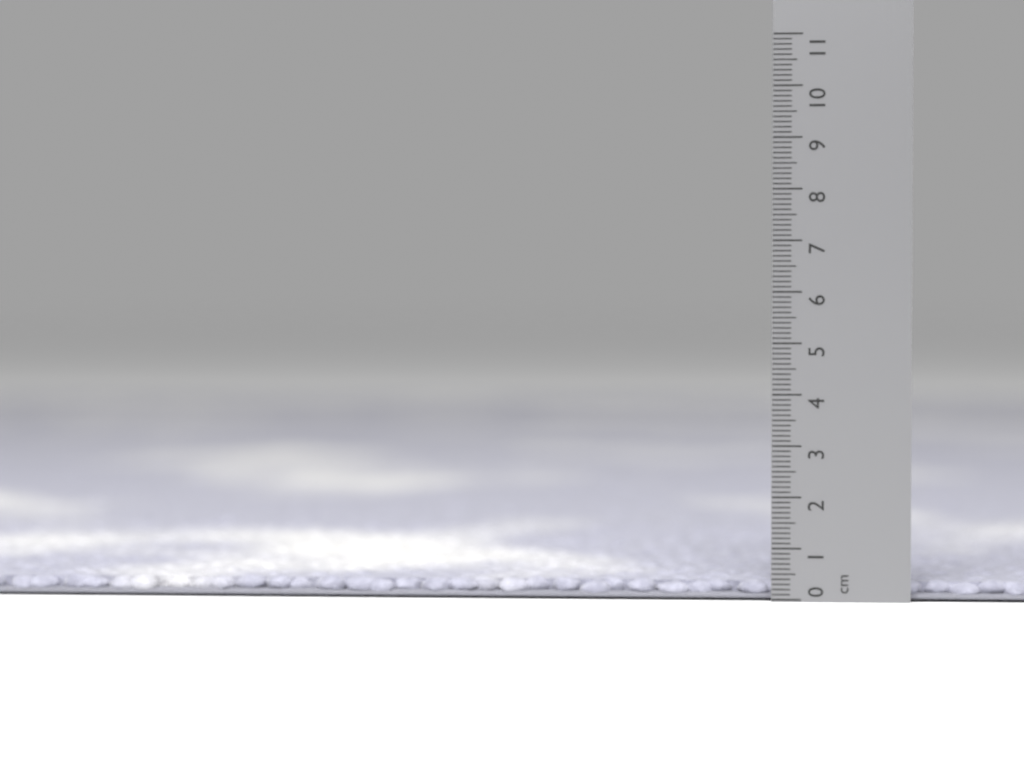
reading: 0.4 cm
